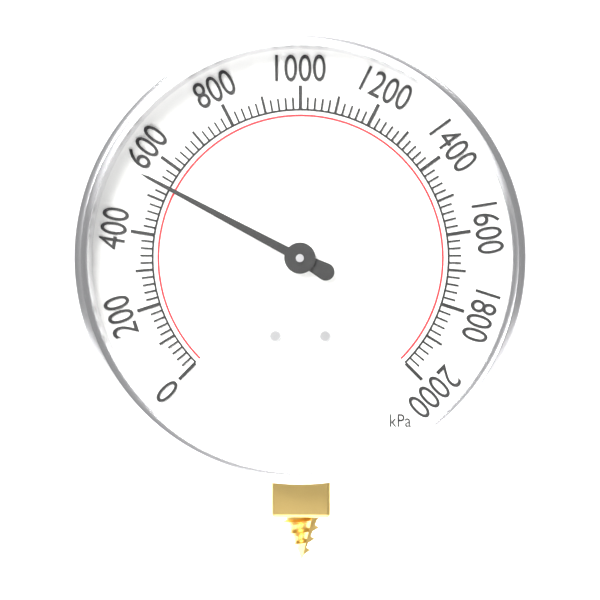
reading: 540 kPa
